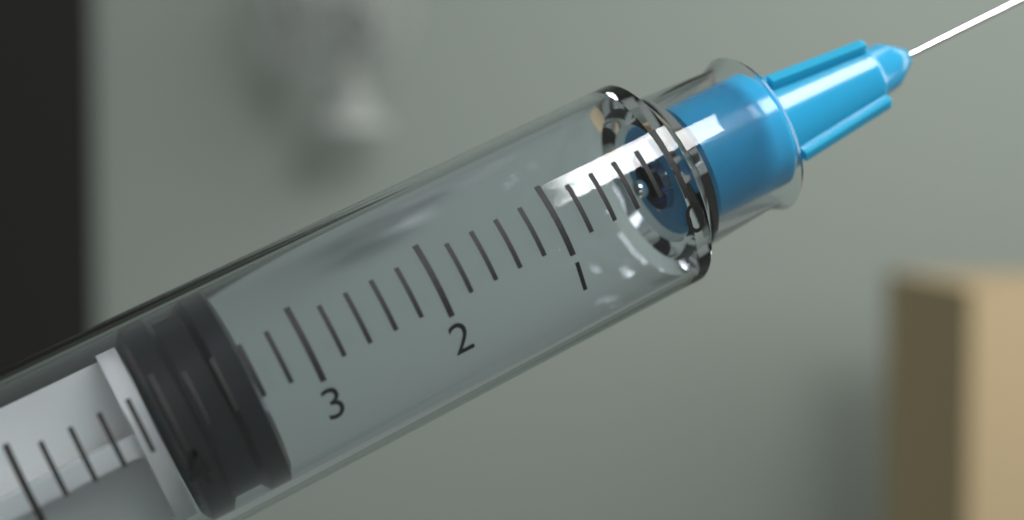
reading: 3.4 ml
